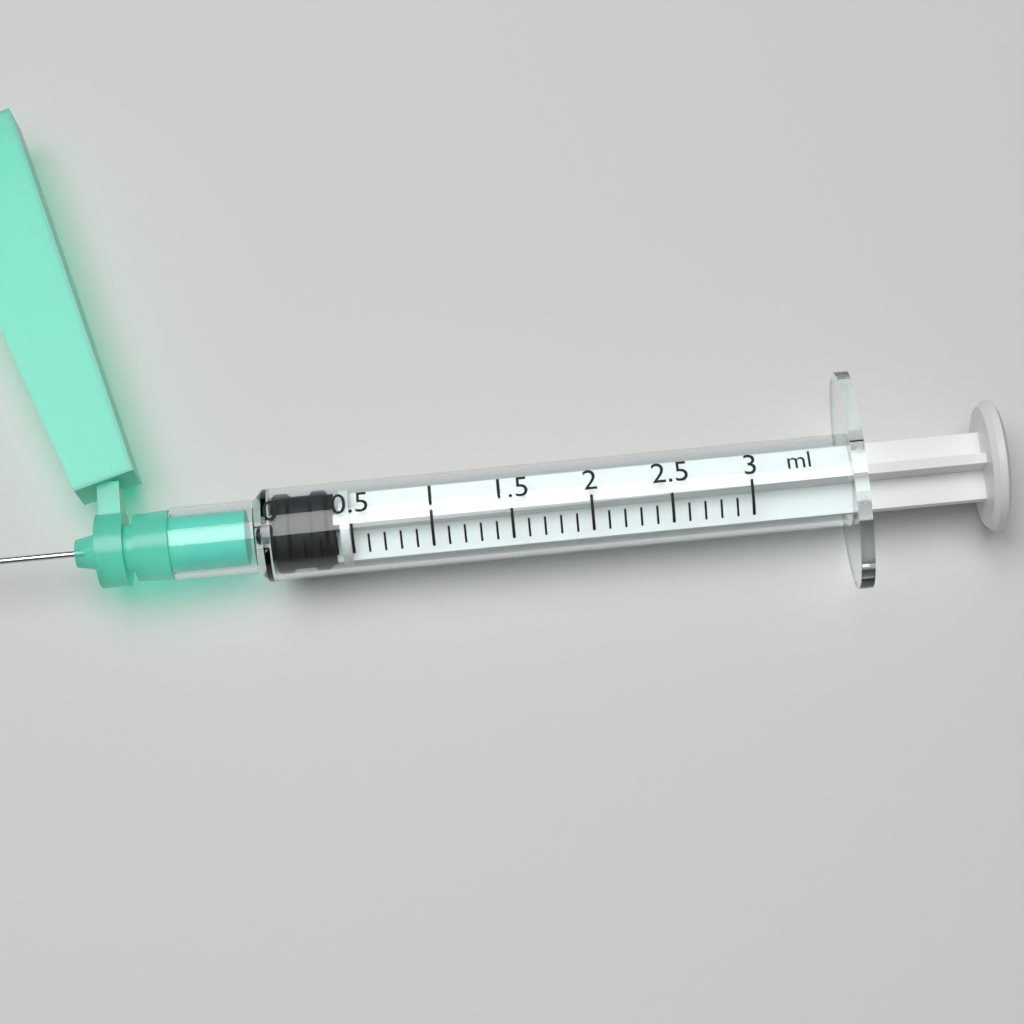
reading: 0.0 ml
